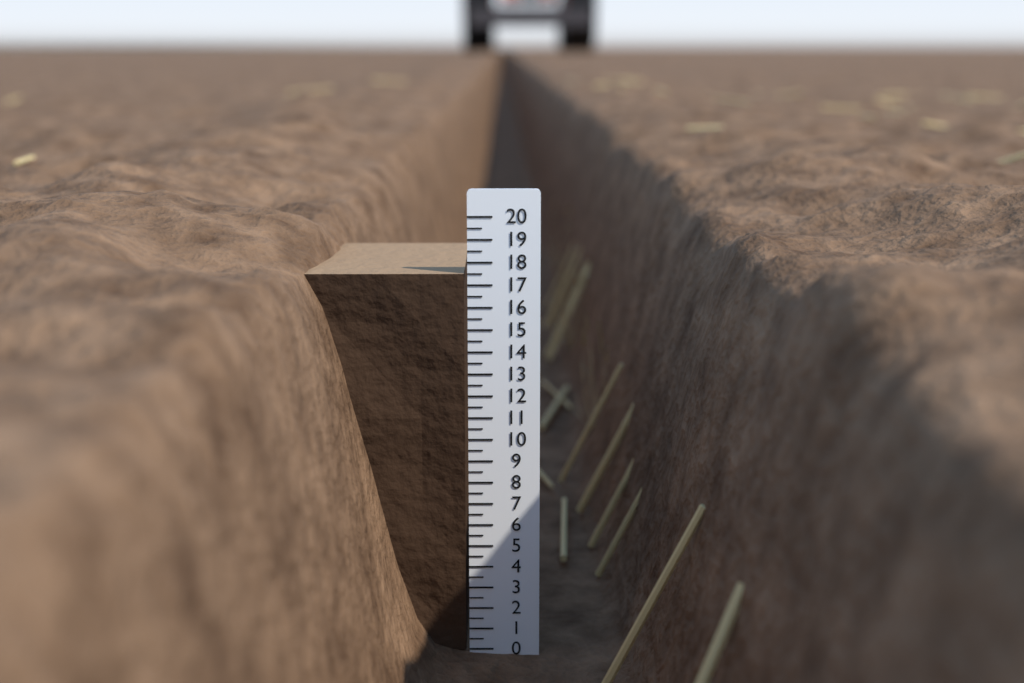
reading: 17.5 (no unit)
